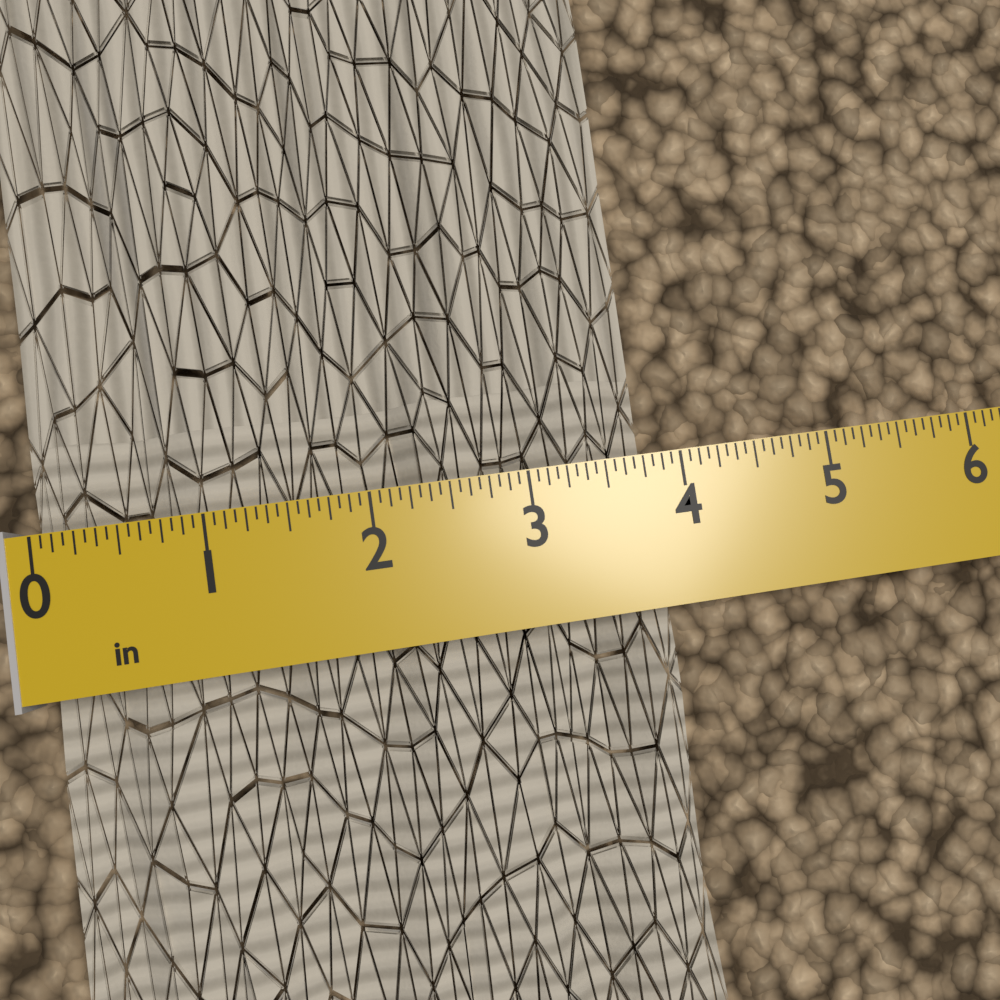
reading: 3.8125 in
